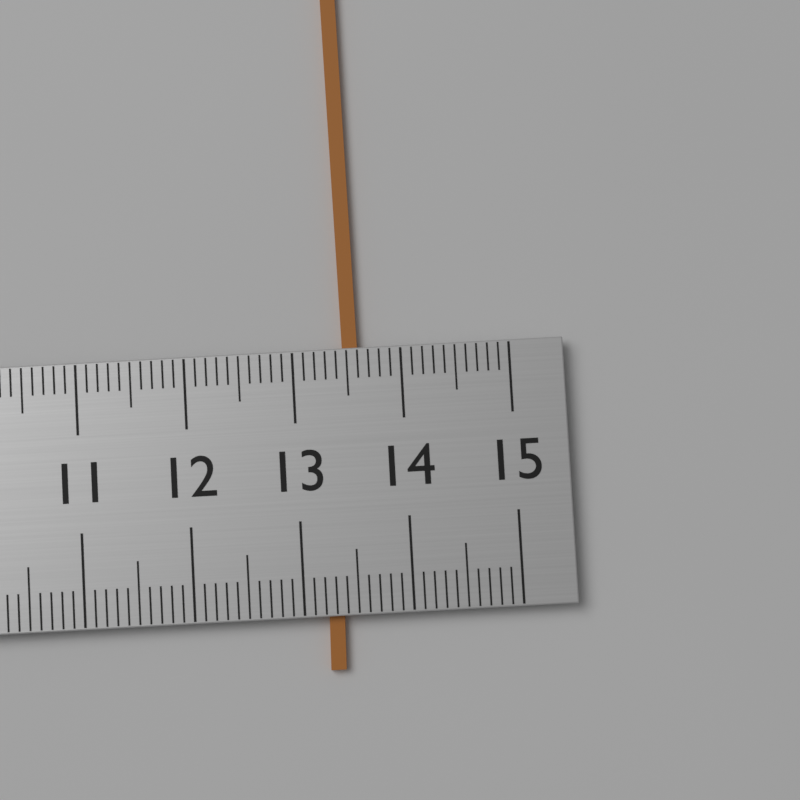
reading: 13.6 (no unit)
